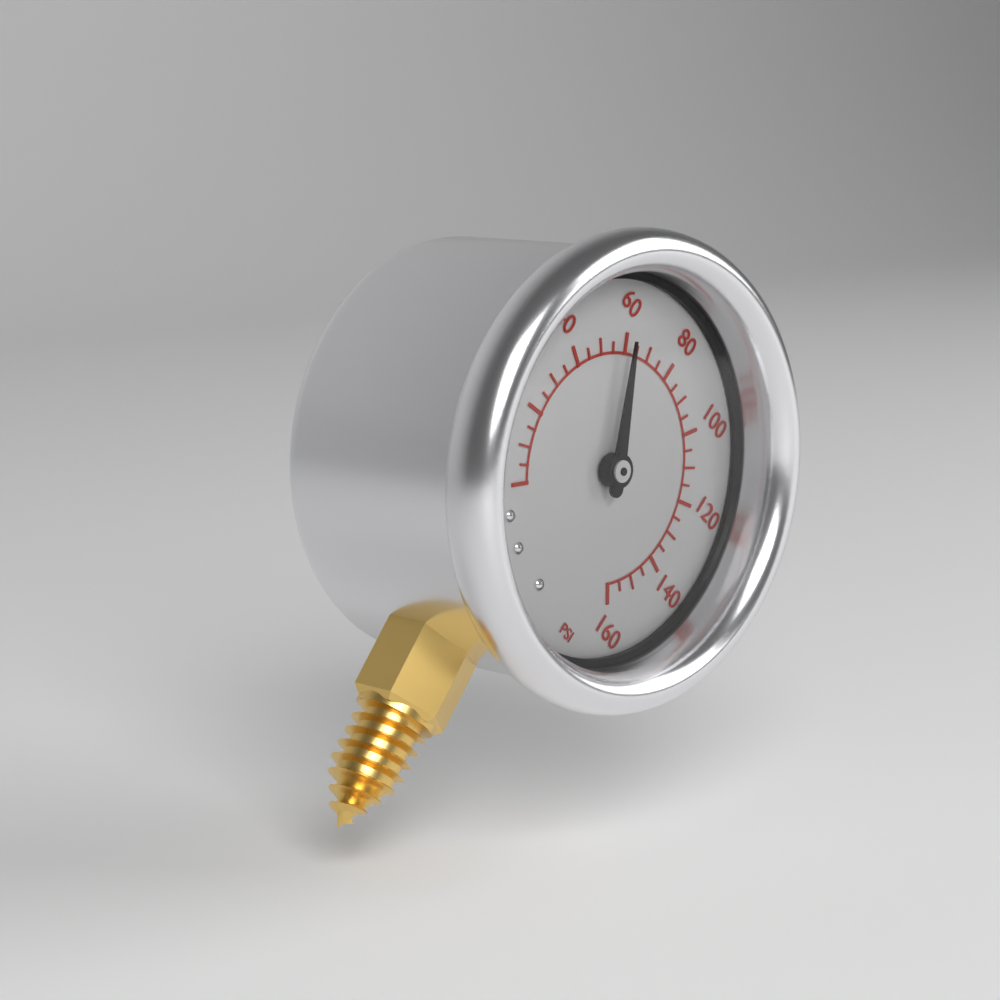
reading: 60 psi
